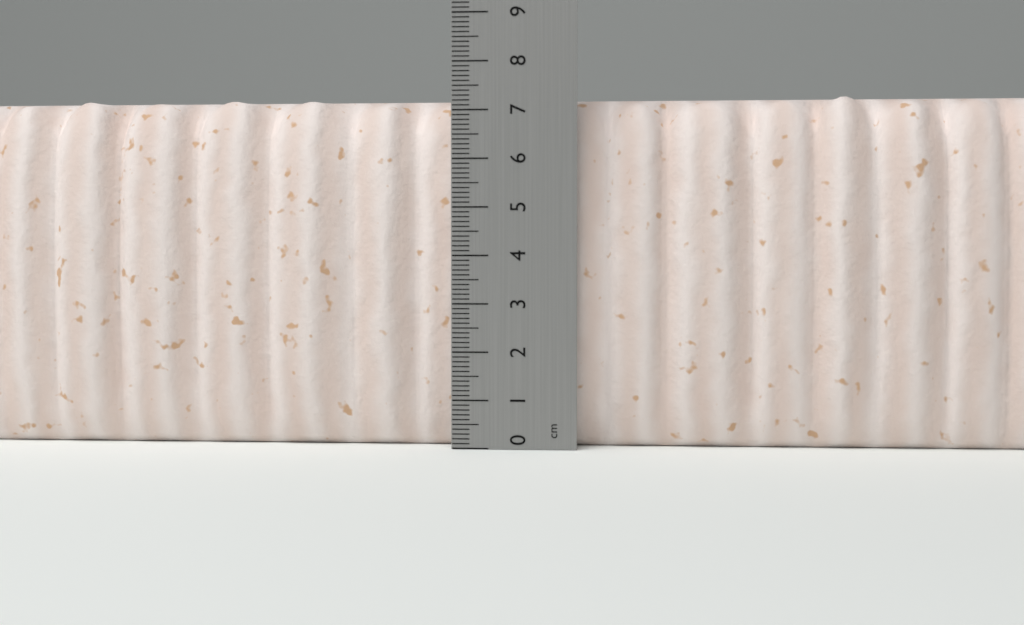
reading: 7.3 cm
